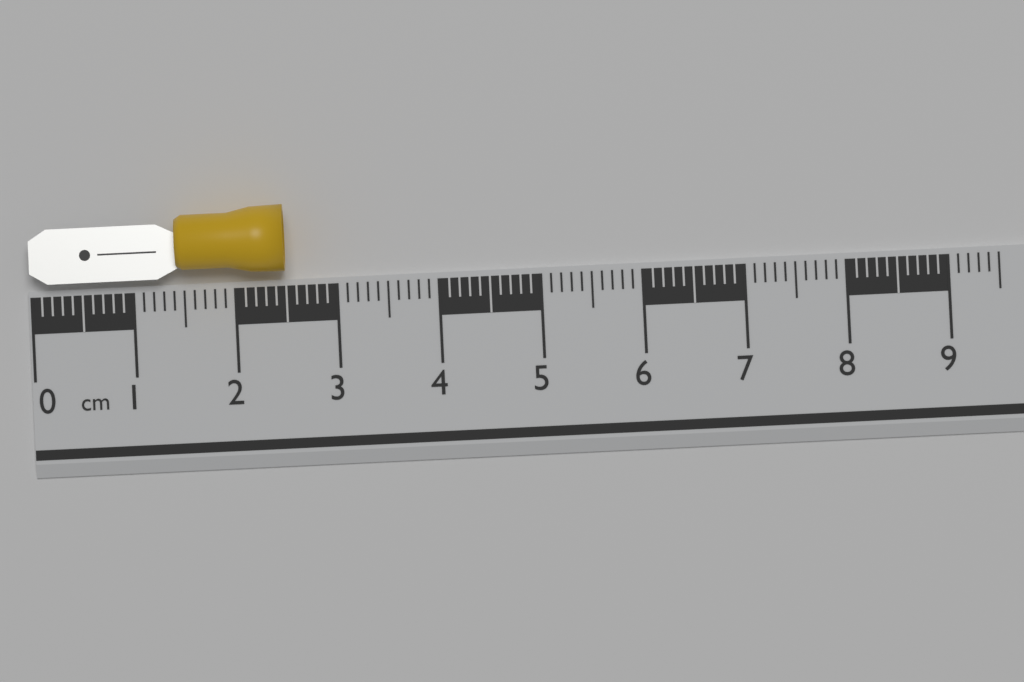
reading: 2.5 cm
